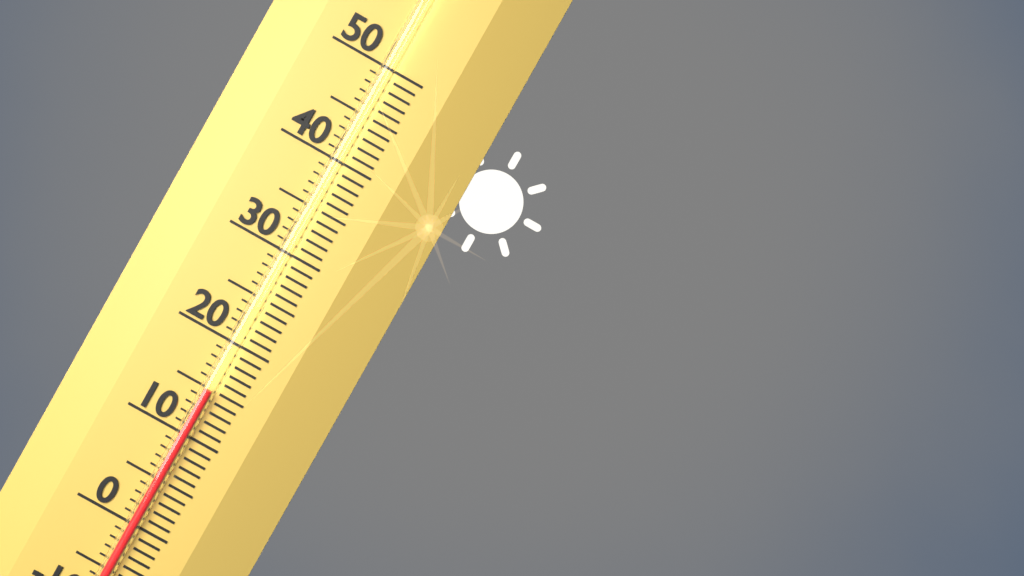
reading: 15 (no unit)
